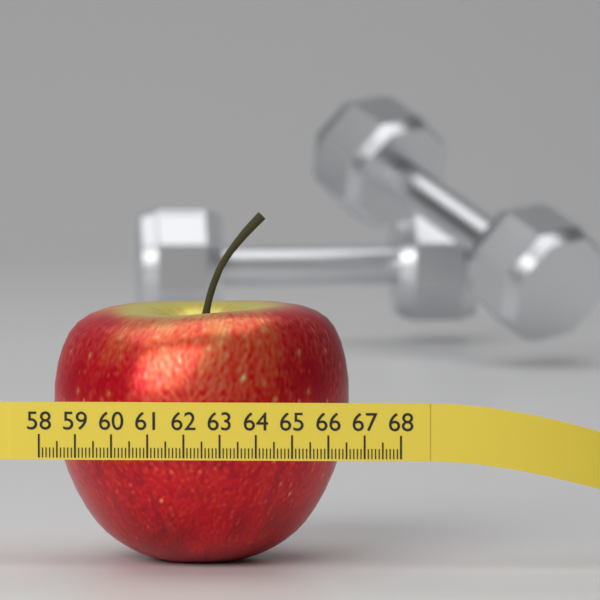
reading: 66.4 (no unit)
